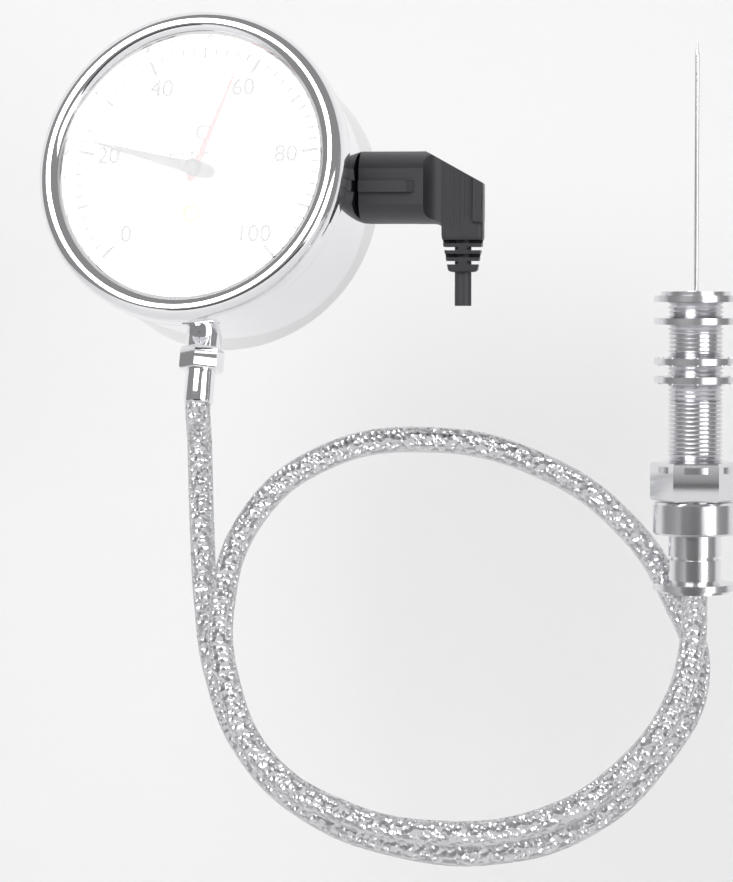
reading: 22 °C
